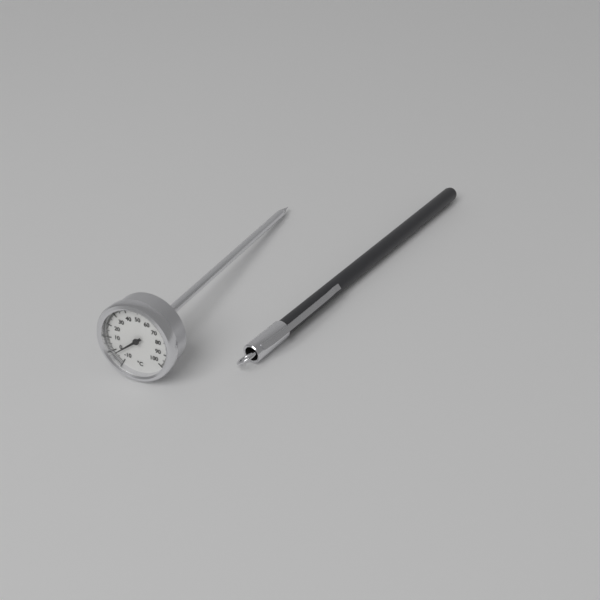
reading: -2 °C
